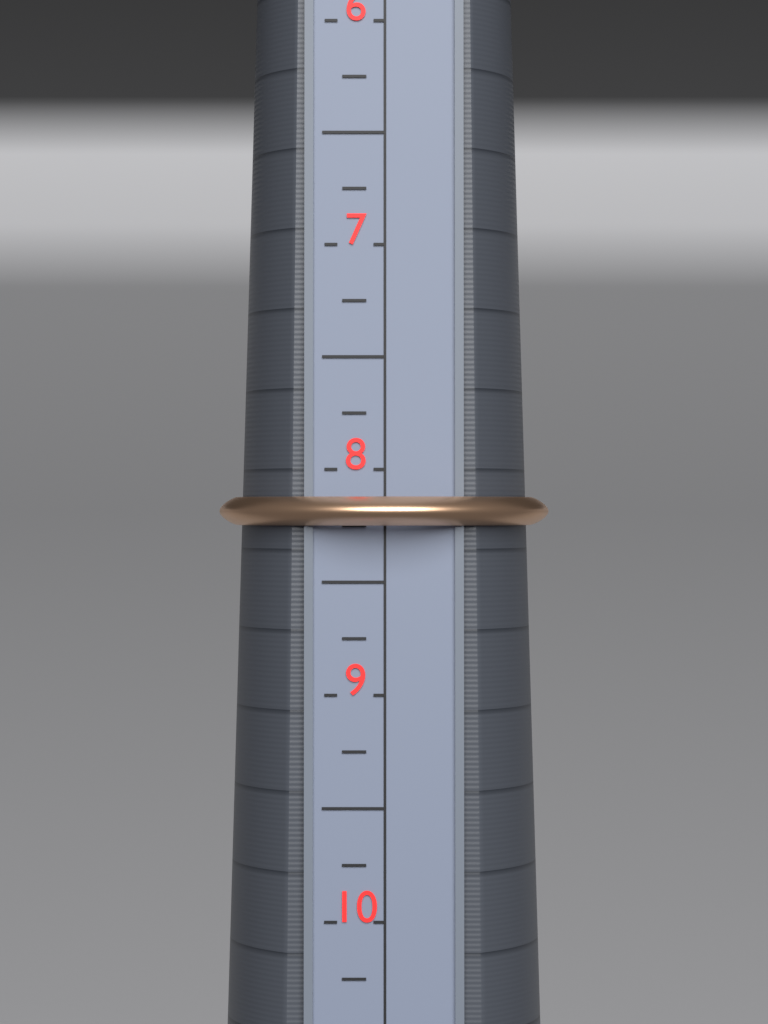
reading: 8.25 (no unit)
